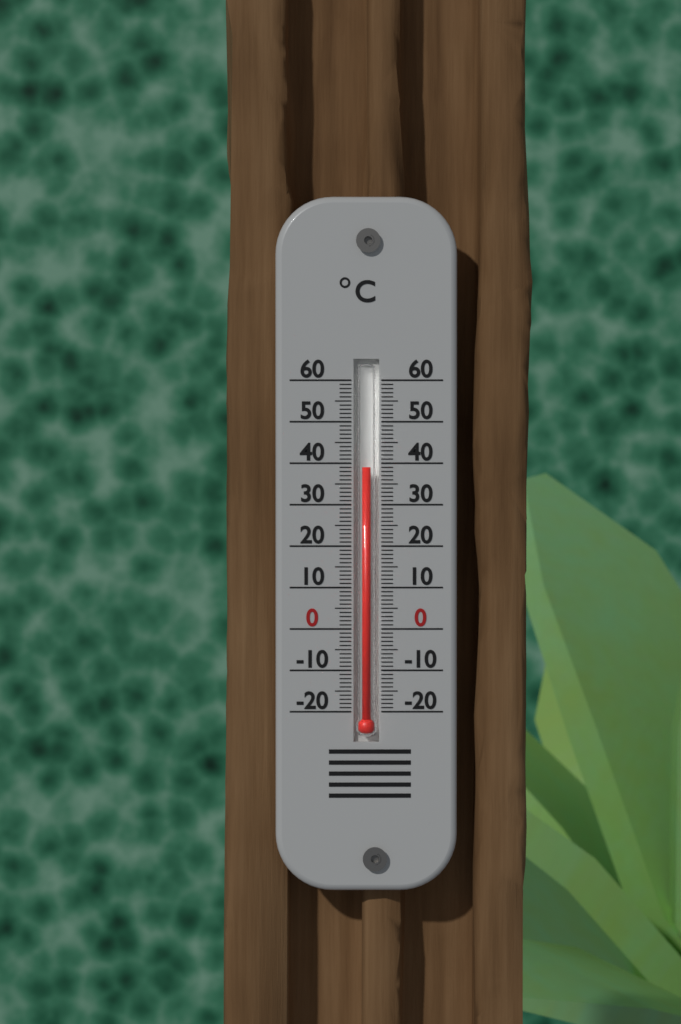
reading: 39 °C
